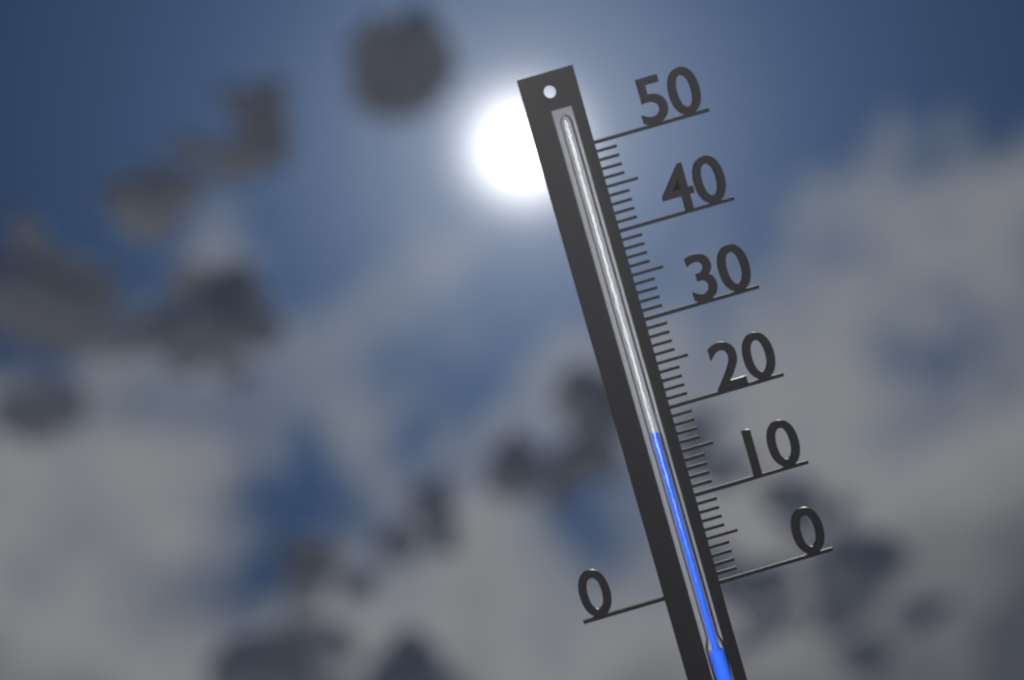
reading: 18 (no unit)
